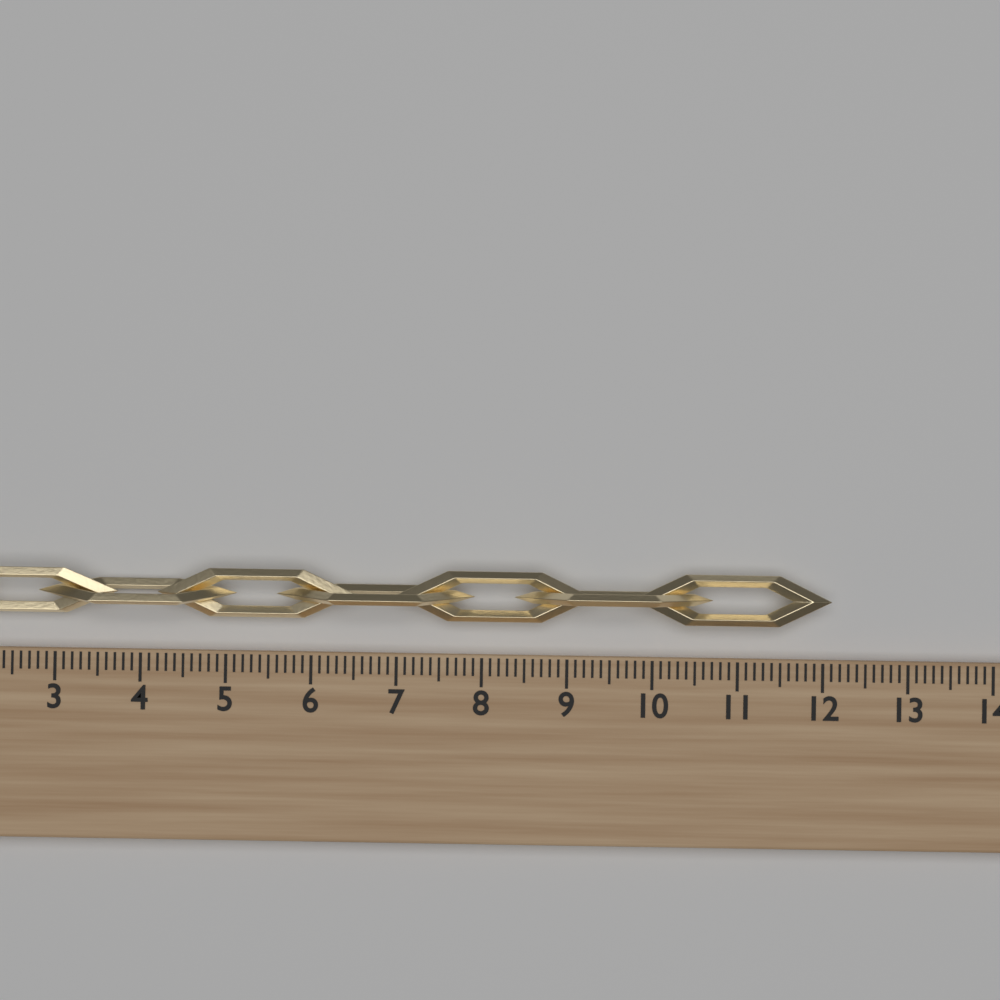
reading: 12.1 (no unit)
